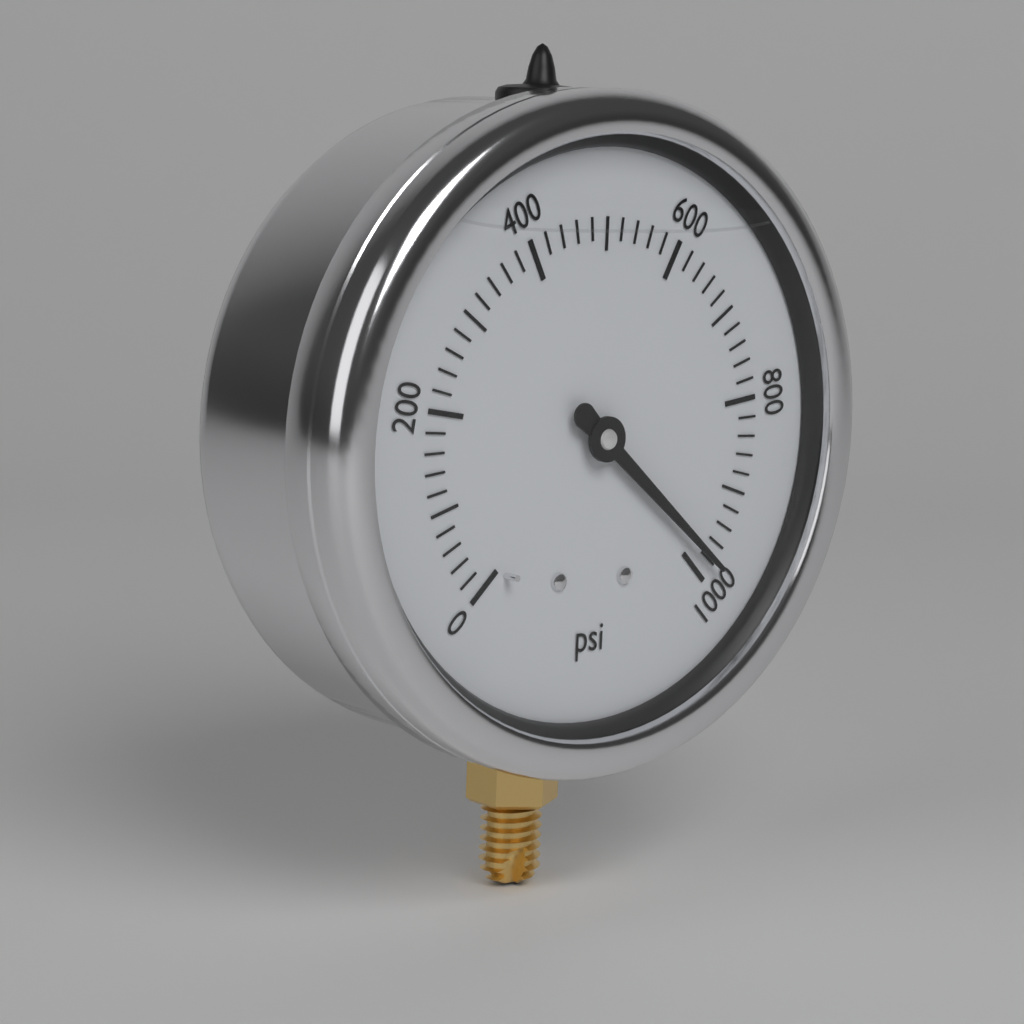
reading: 980 psi
